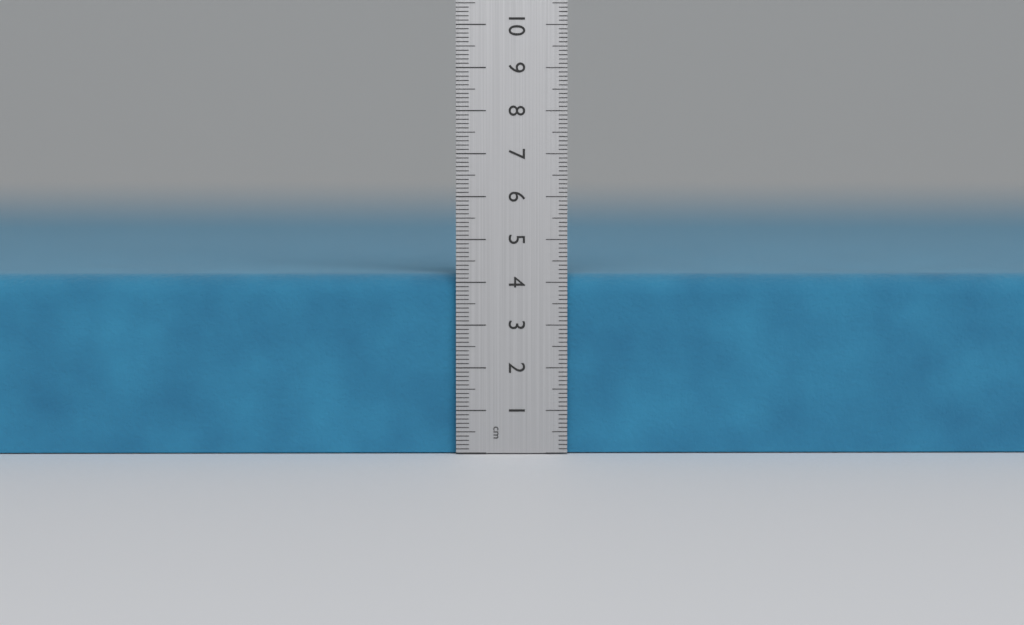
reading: 4.2 cm
